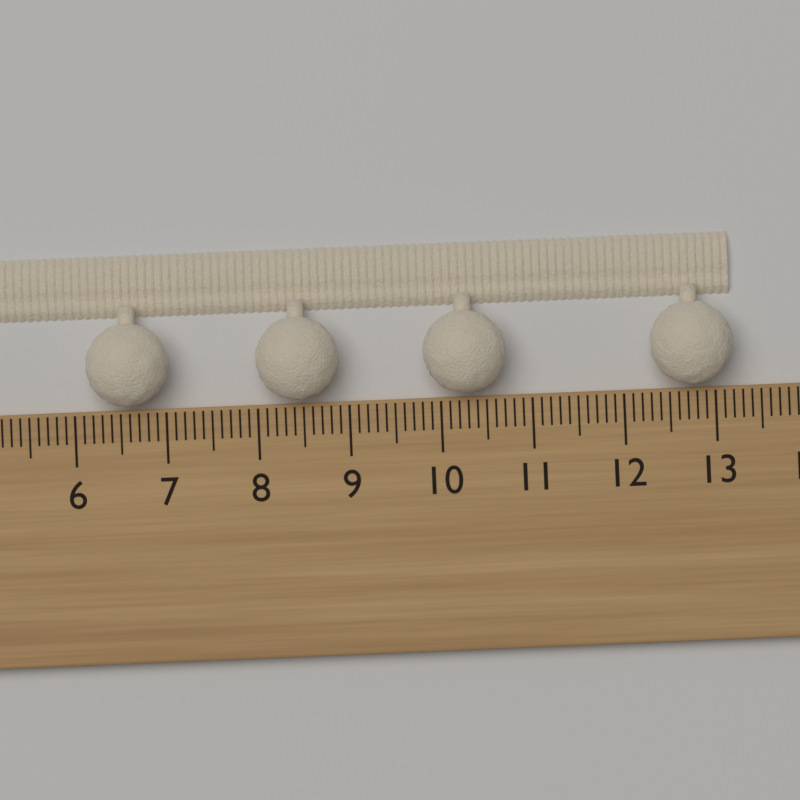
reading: 13.2 cm
